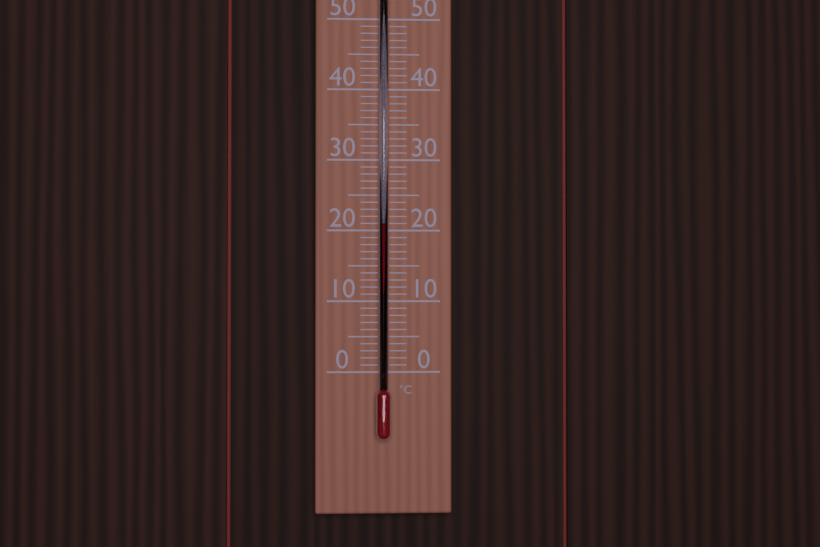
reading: 21 °C
